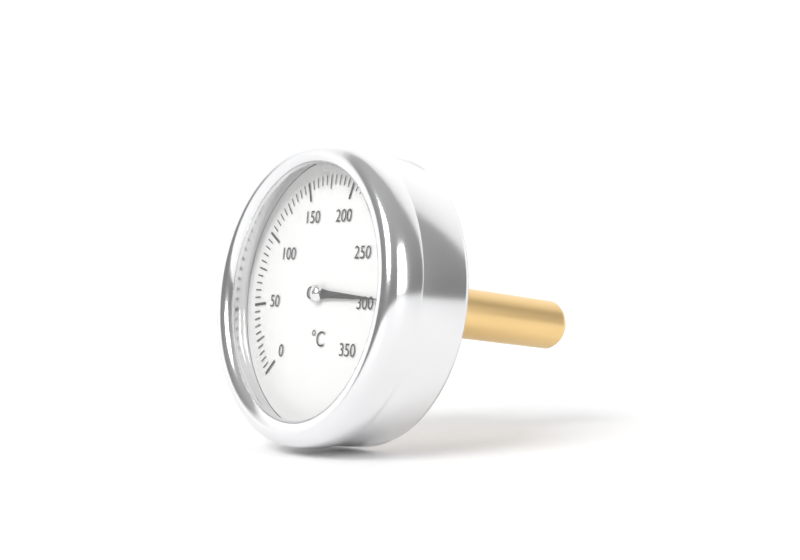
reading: 295 °C
